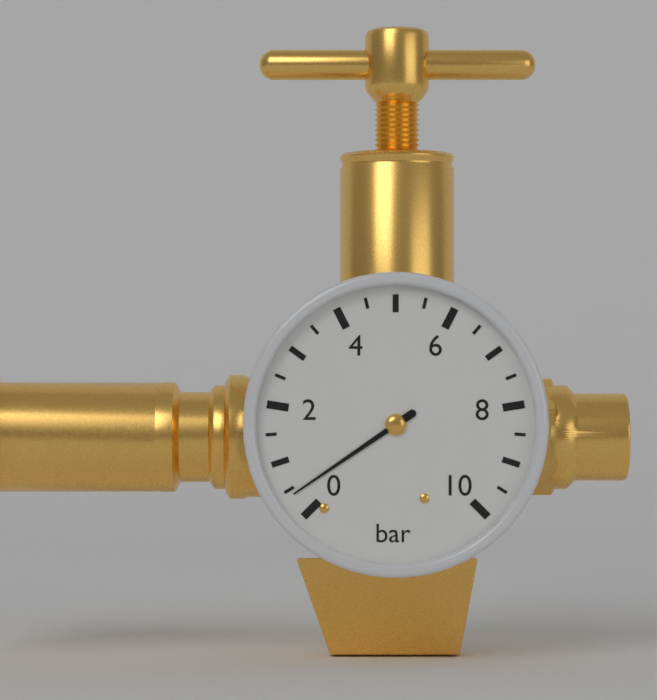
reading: 0.4 bar
